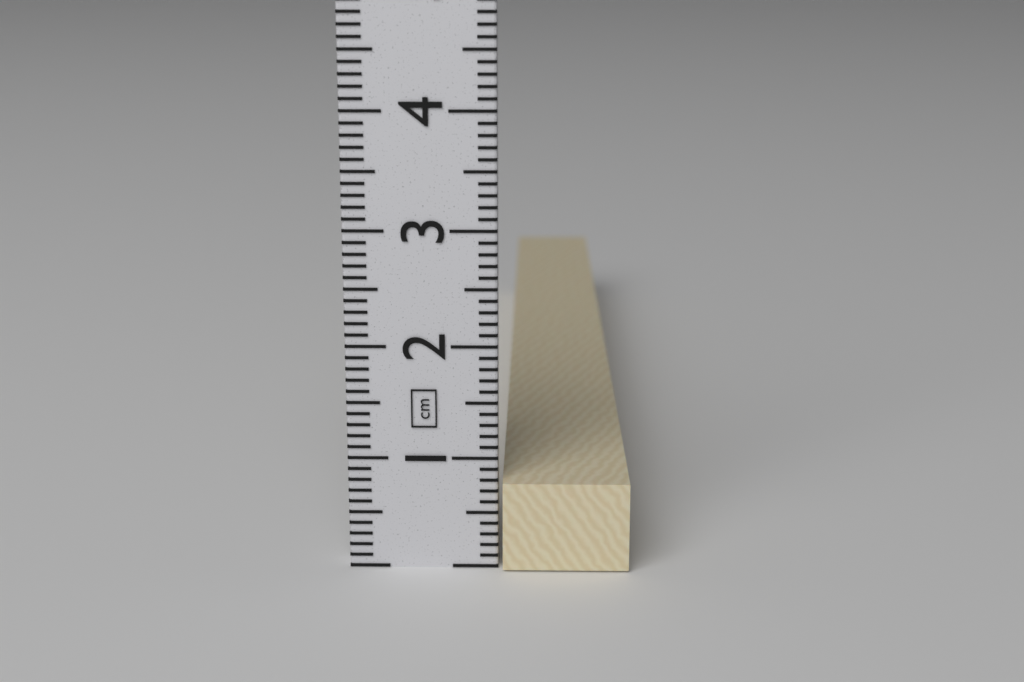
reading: 0.8 cm
